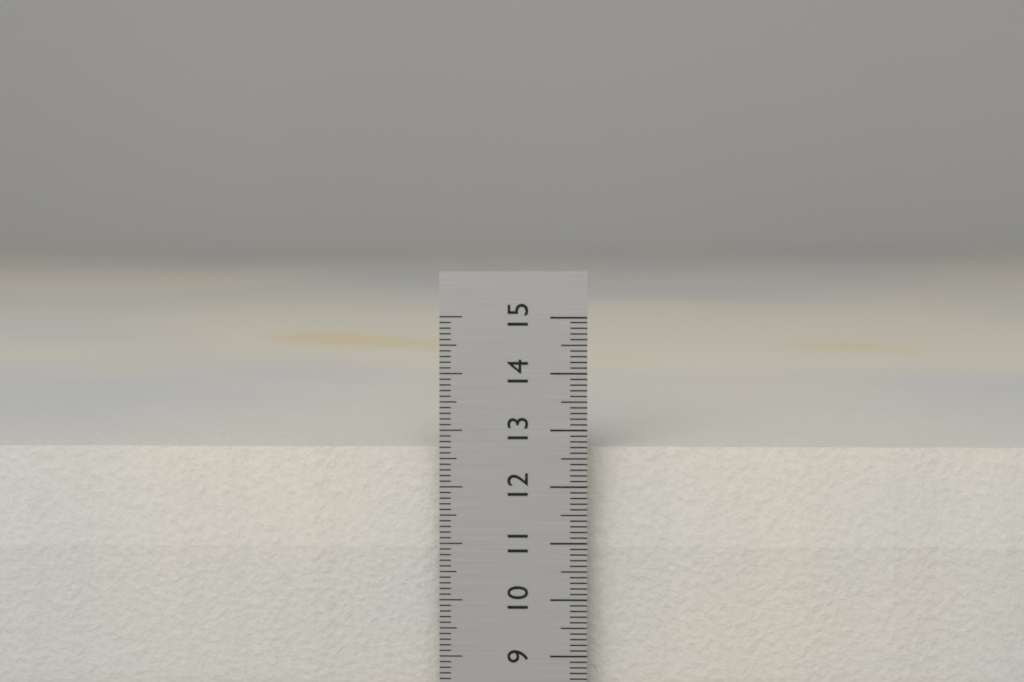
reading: 12.6 cm
